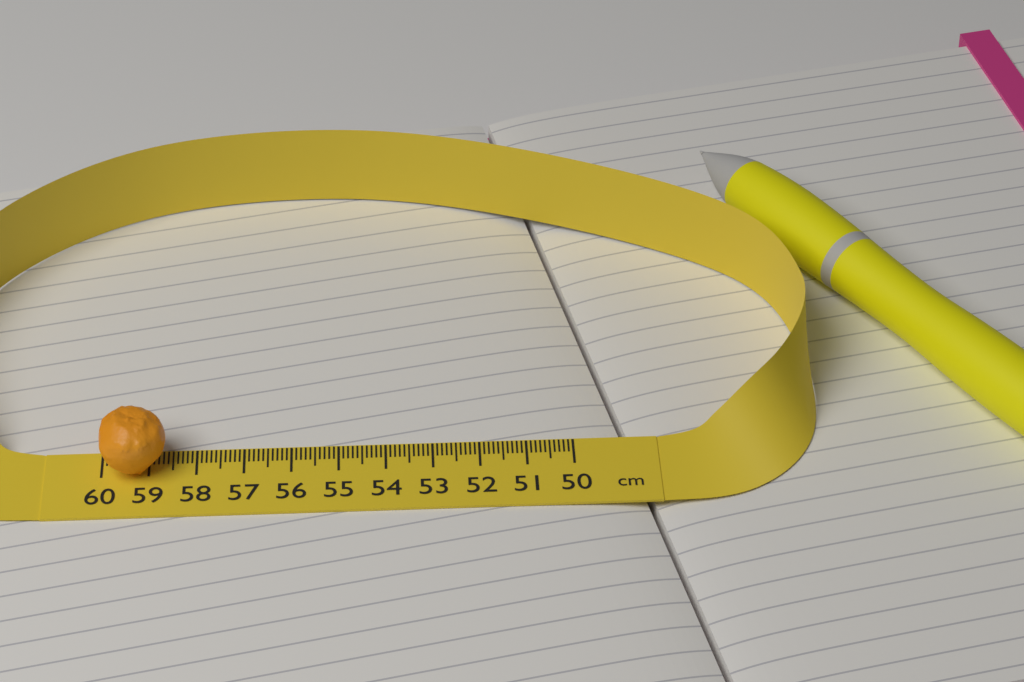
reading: 58.6 cm
